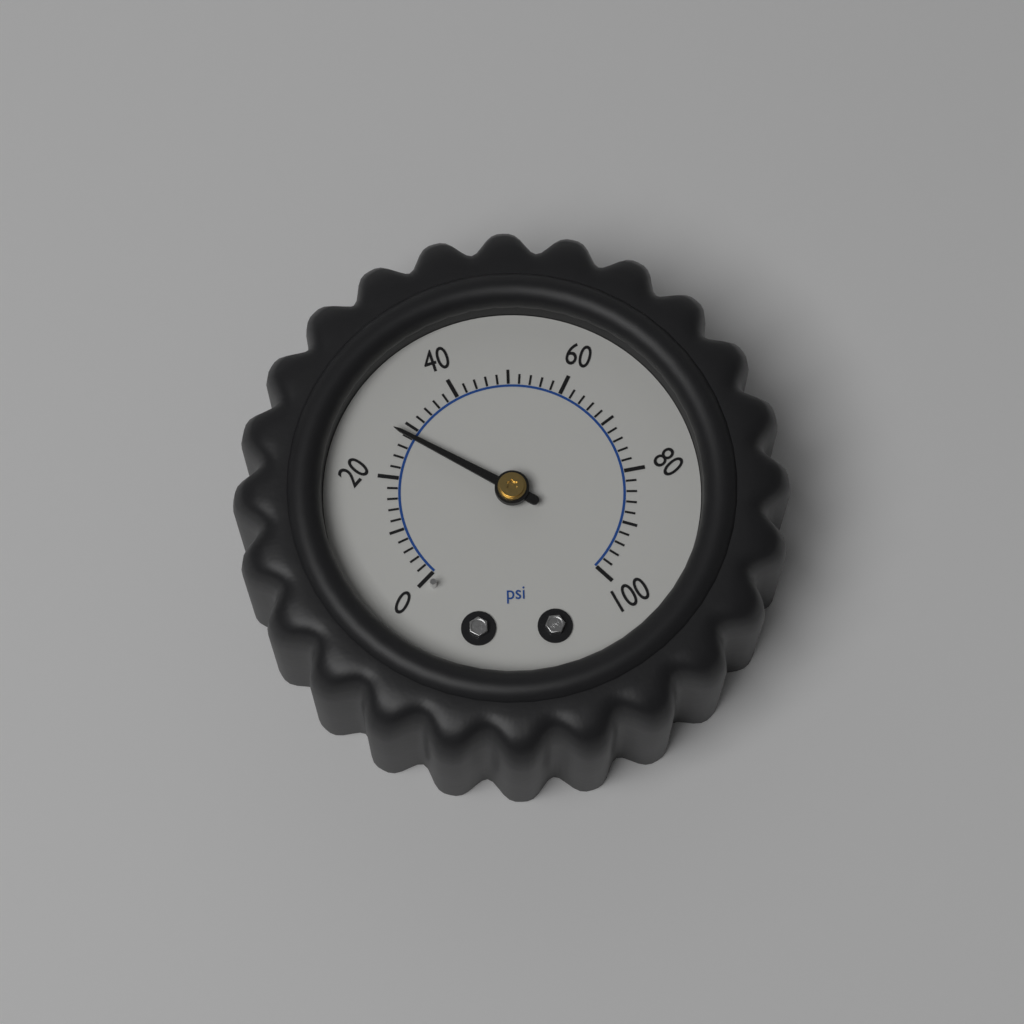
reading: 28 psi
